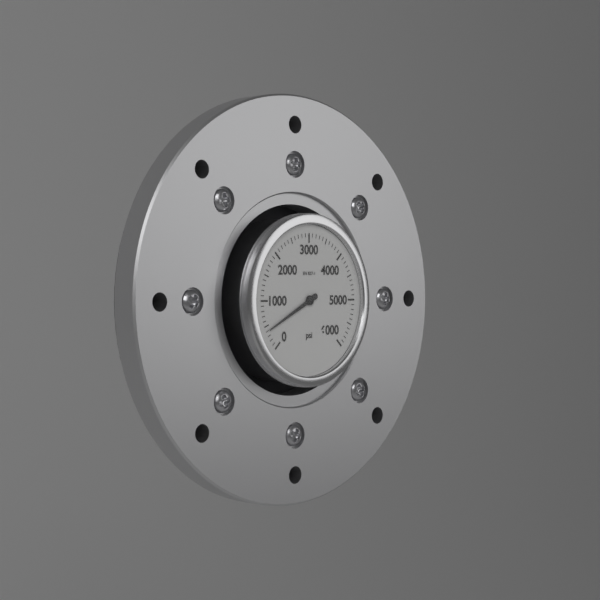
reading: 400 psi
